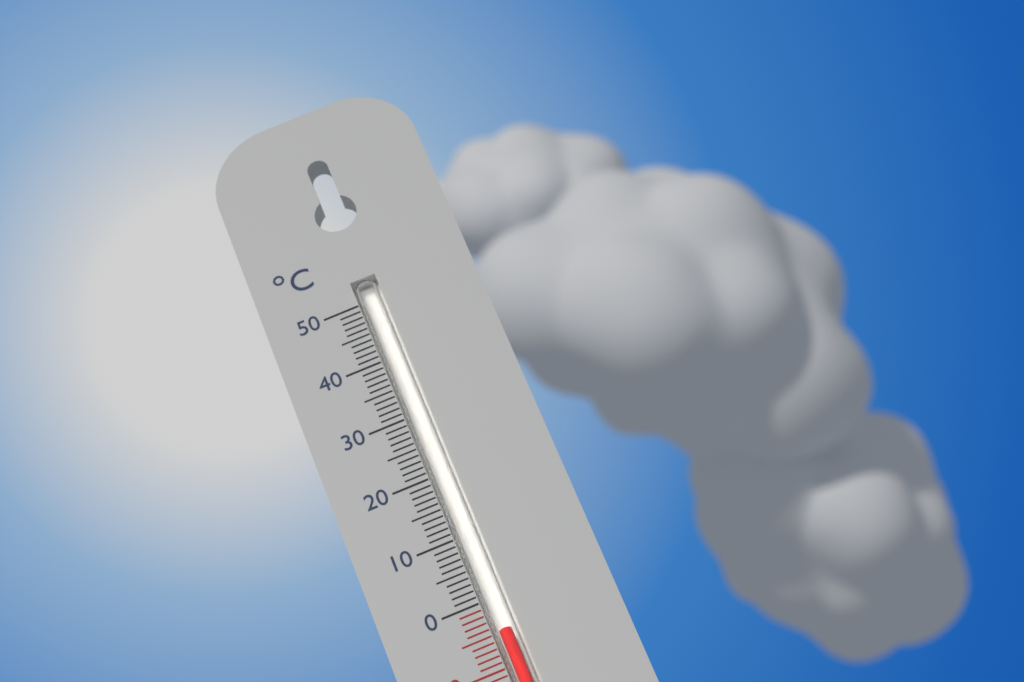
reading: -5 °C
